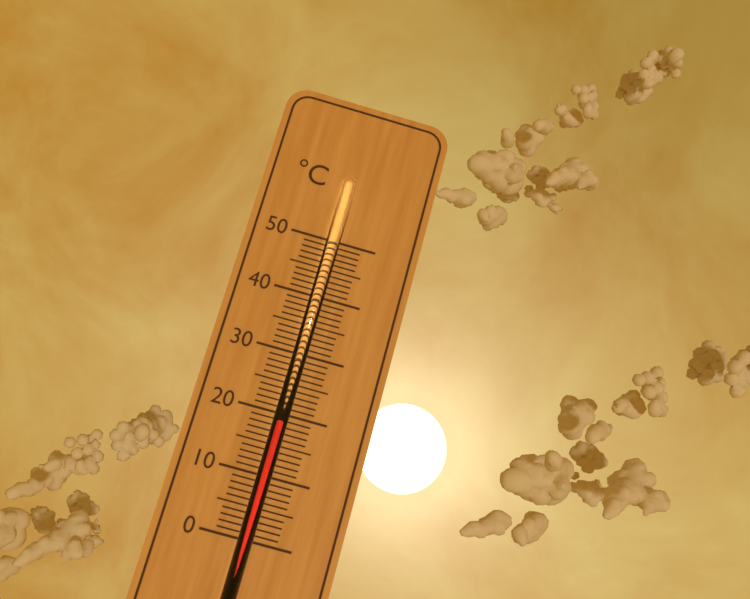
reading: 19 °C
